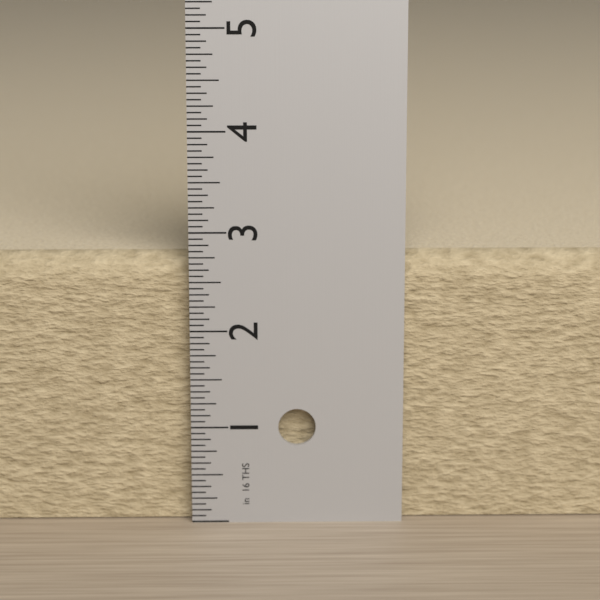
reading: 2.7500 in
